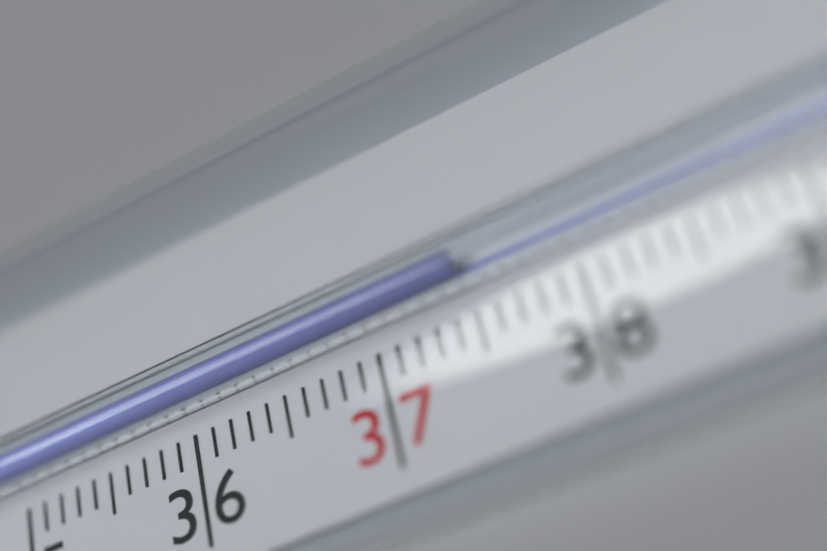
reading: 37.5 °C
